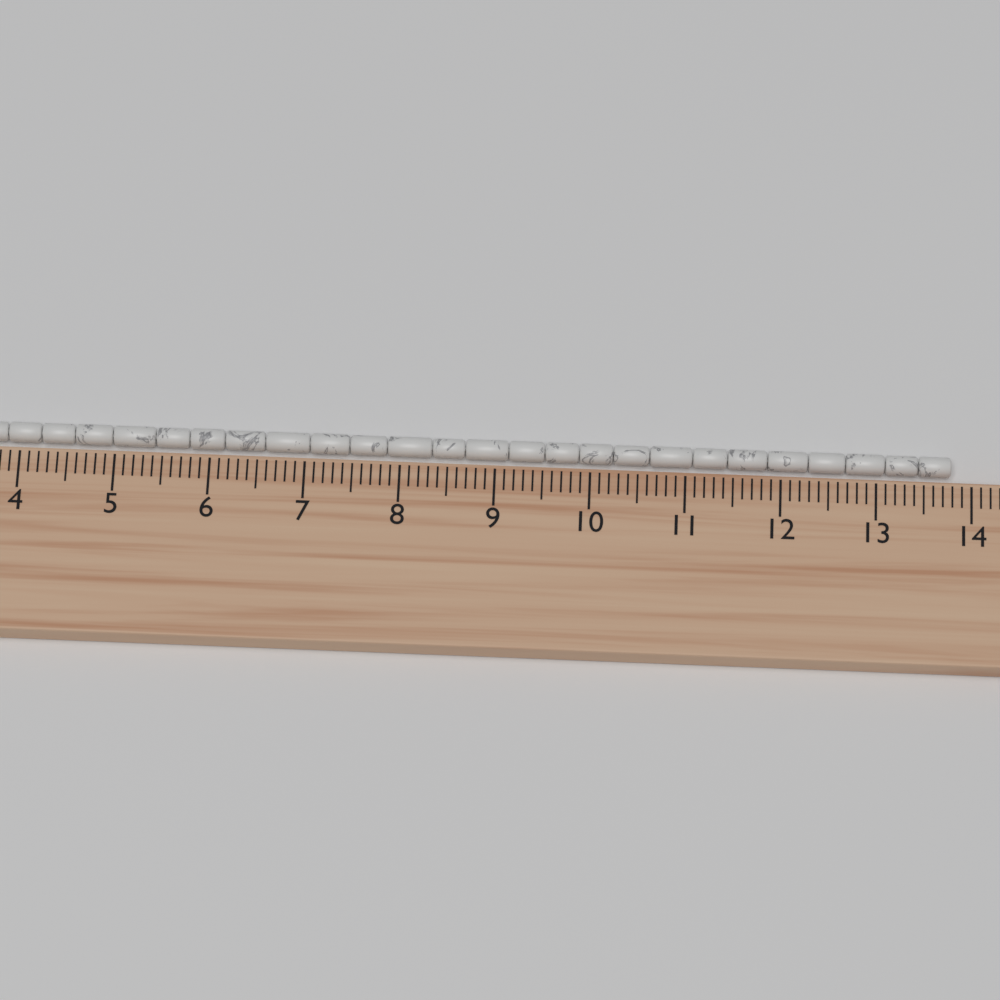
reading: 13.8 cm
